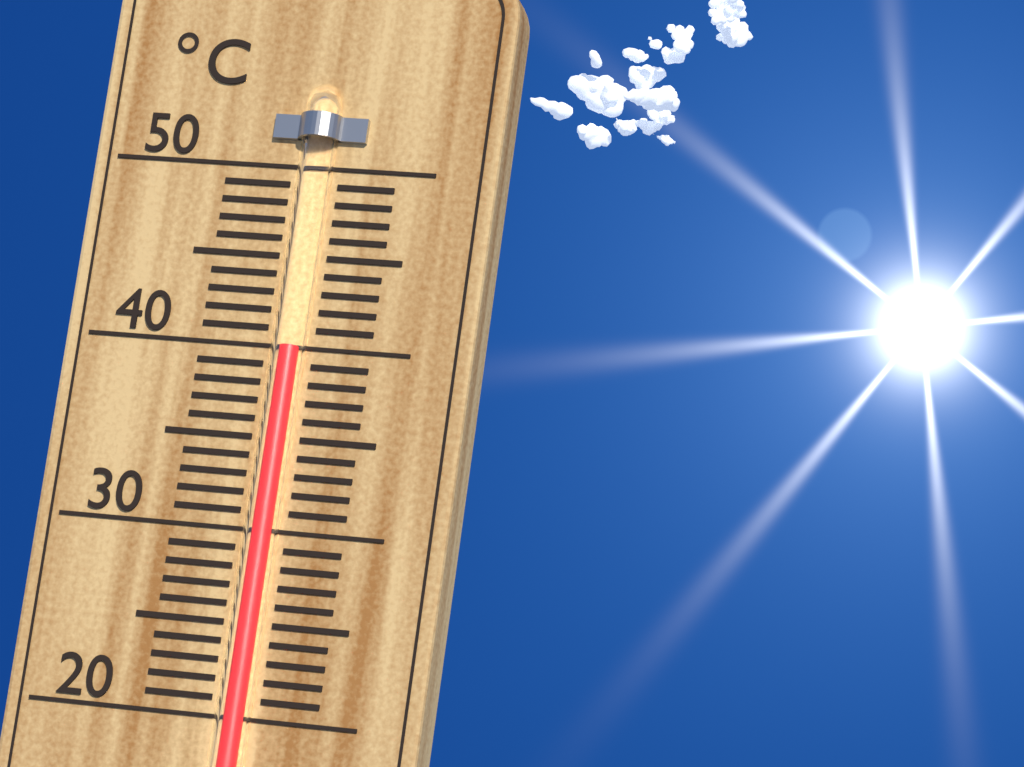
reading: 40 °C
